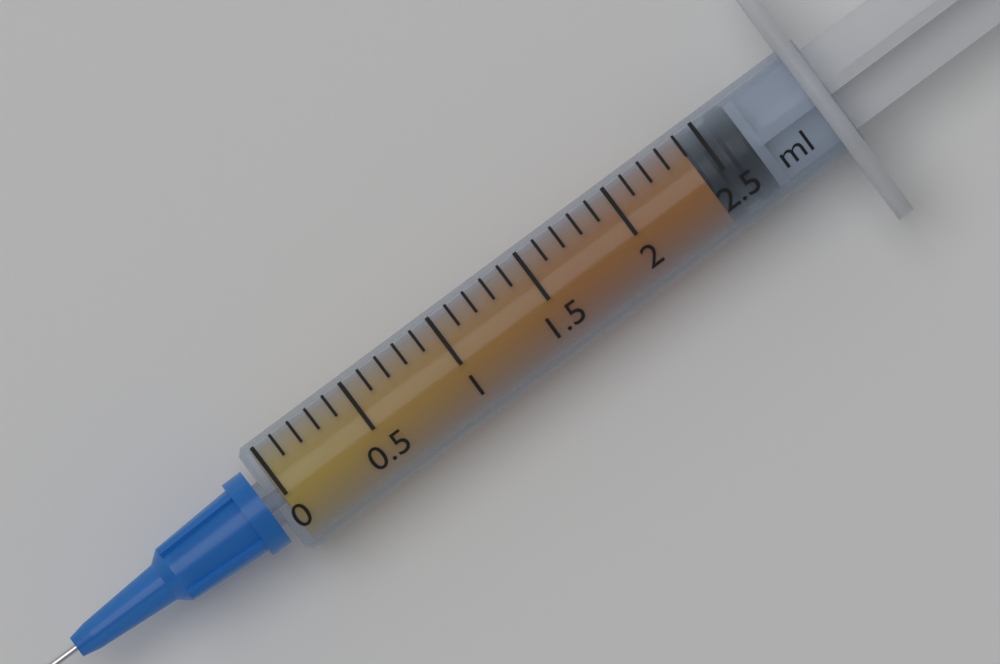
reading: 2.4 ml
